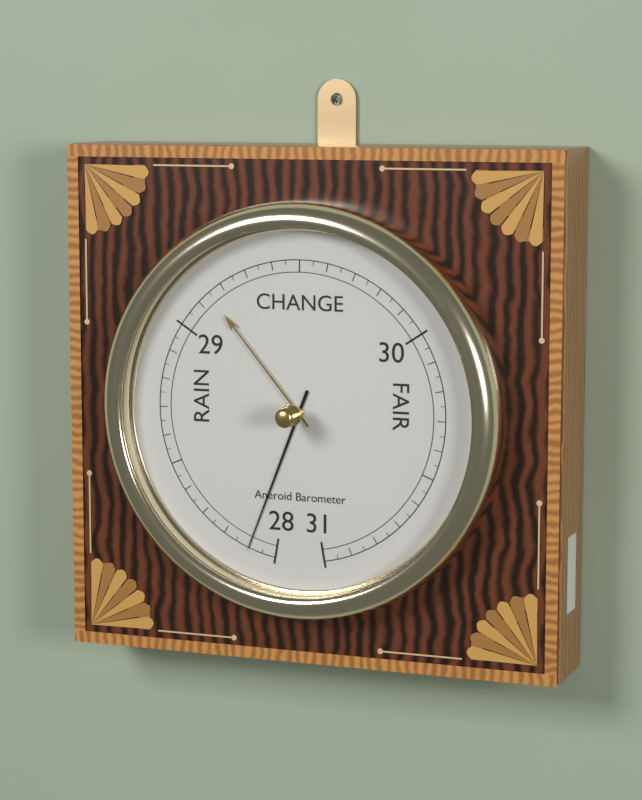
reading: 28.10 inHg
